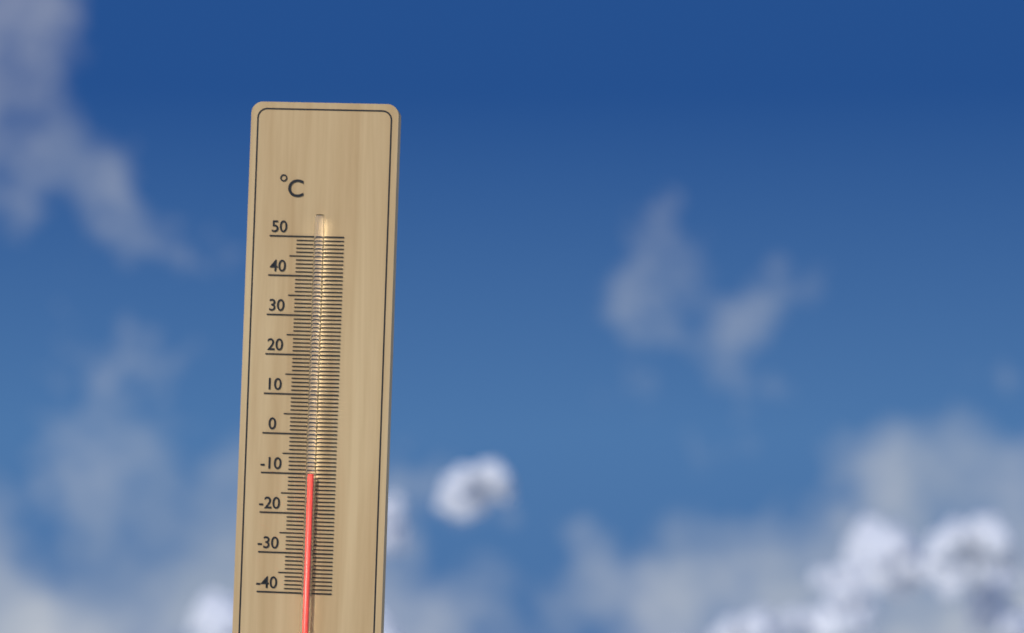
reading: -10 °C
